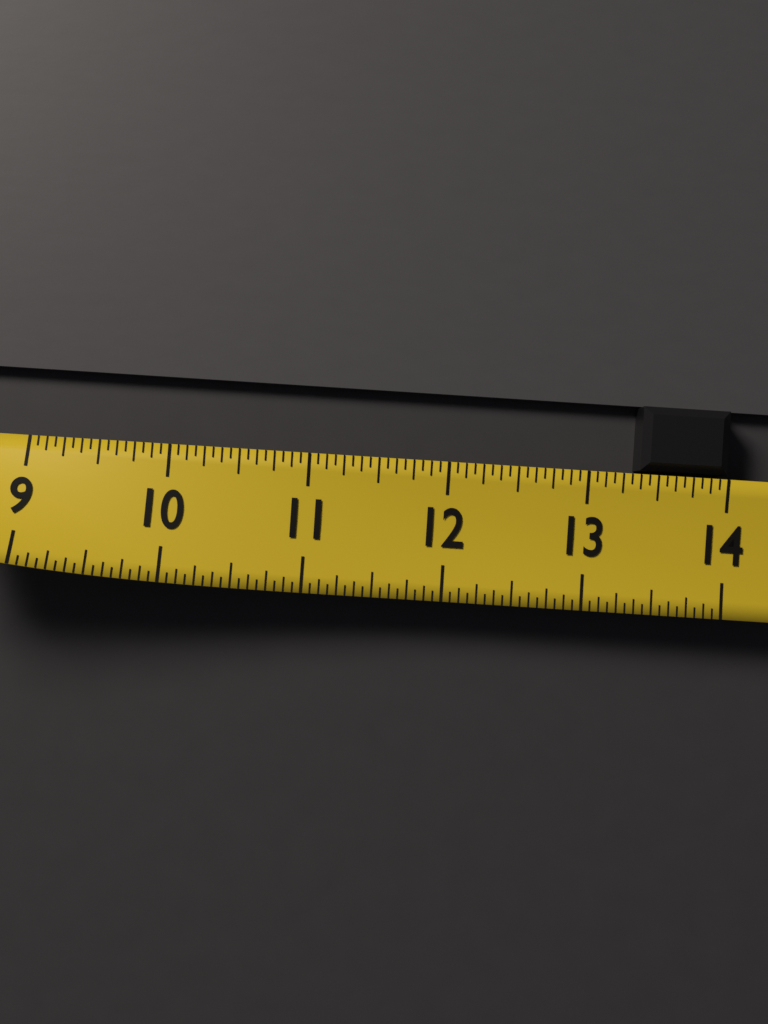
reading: 13.3750 (no unit)
